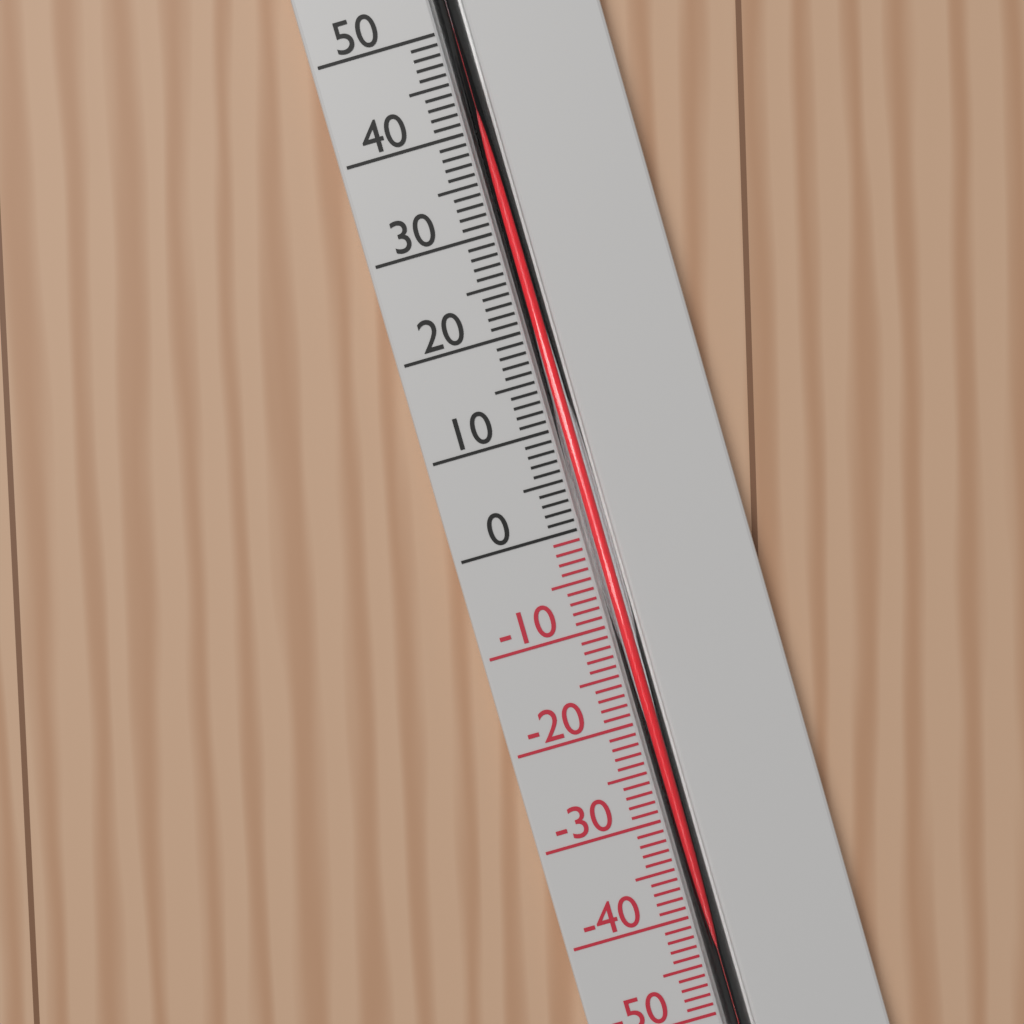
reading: 45 °C
